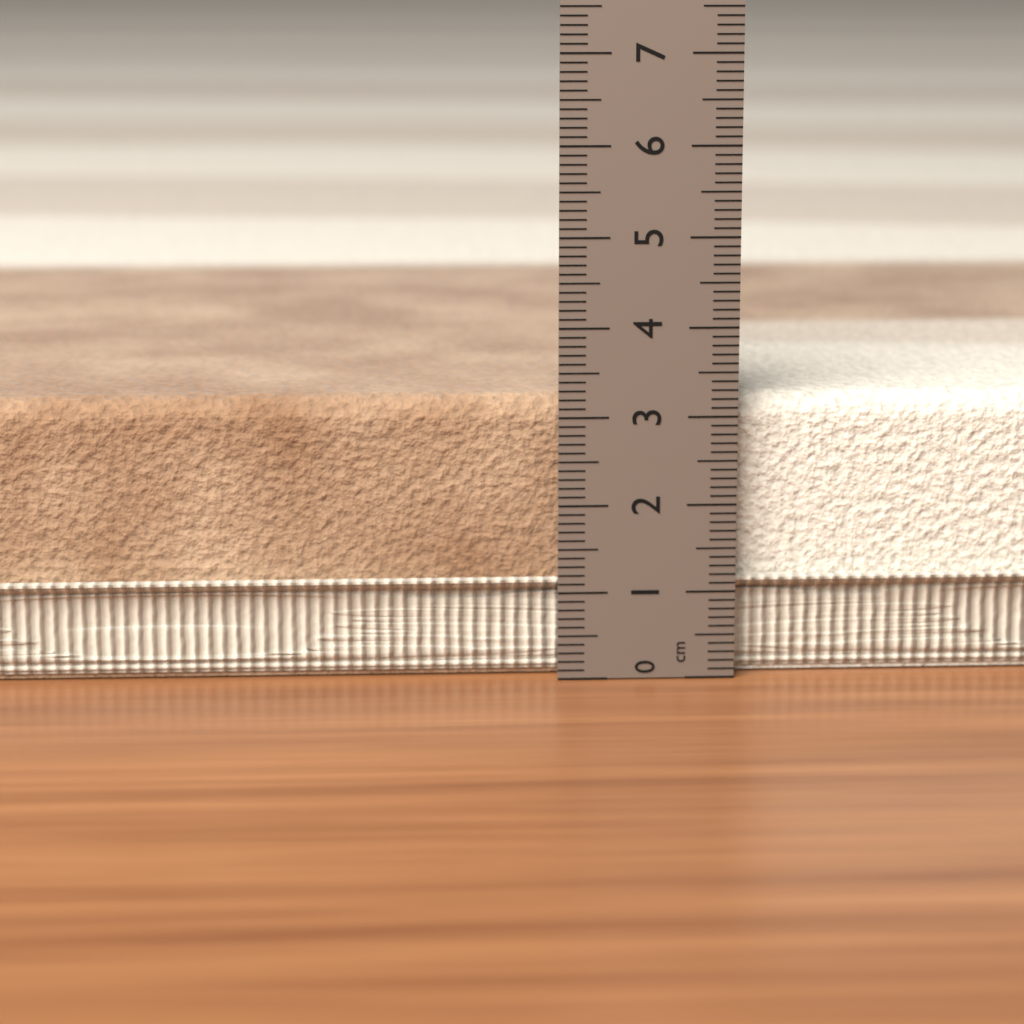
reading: 3.2 cm
